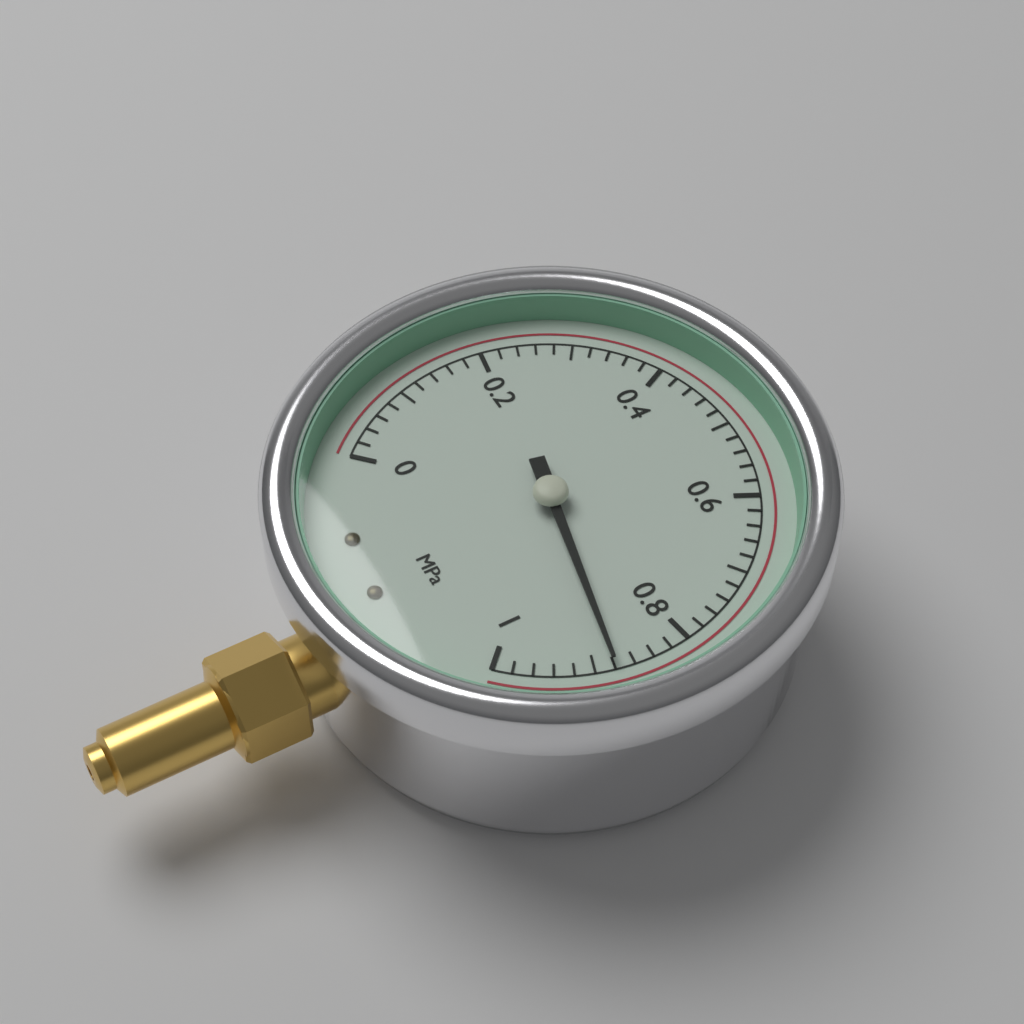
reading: 0.88 MPa
